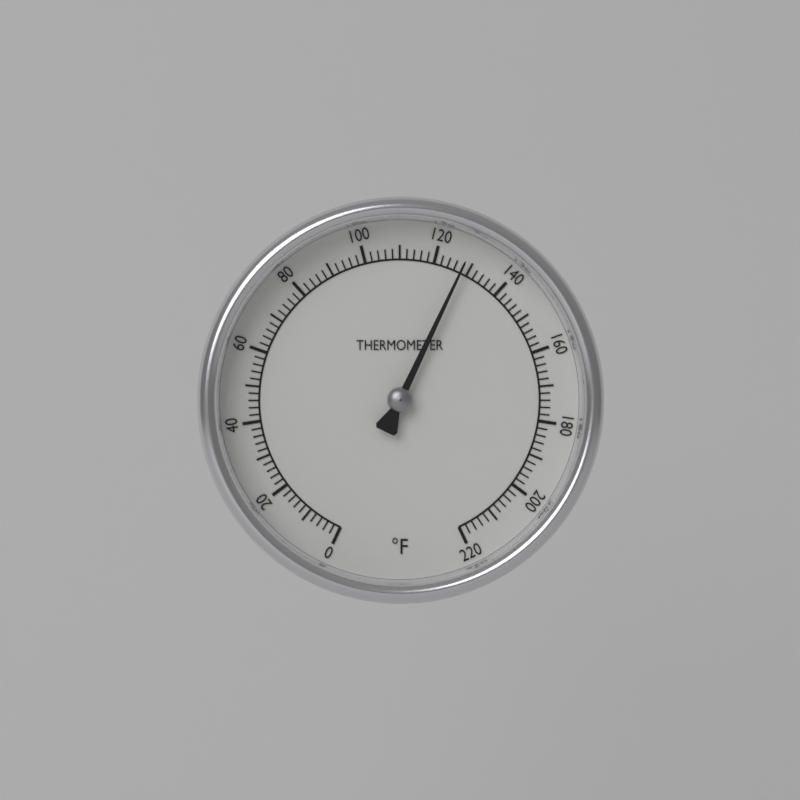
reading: 128 °F
